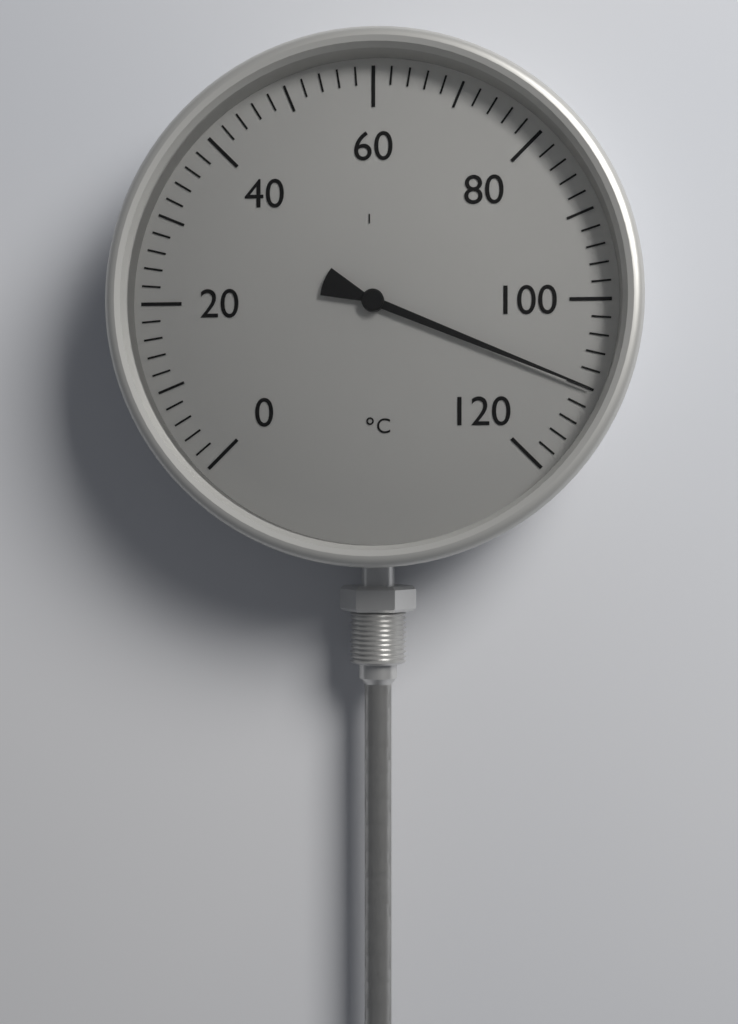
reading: 110 °C
